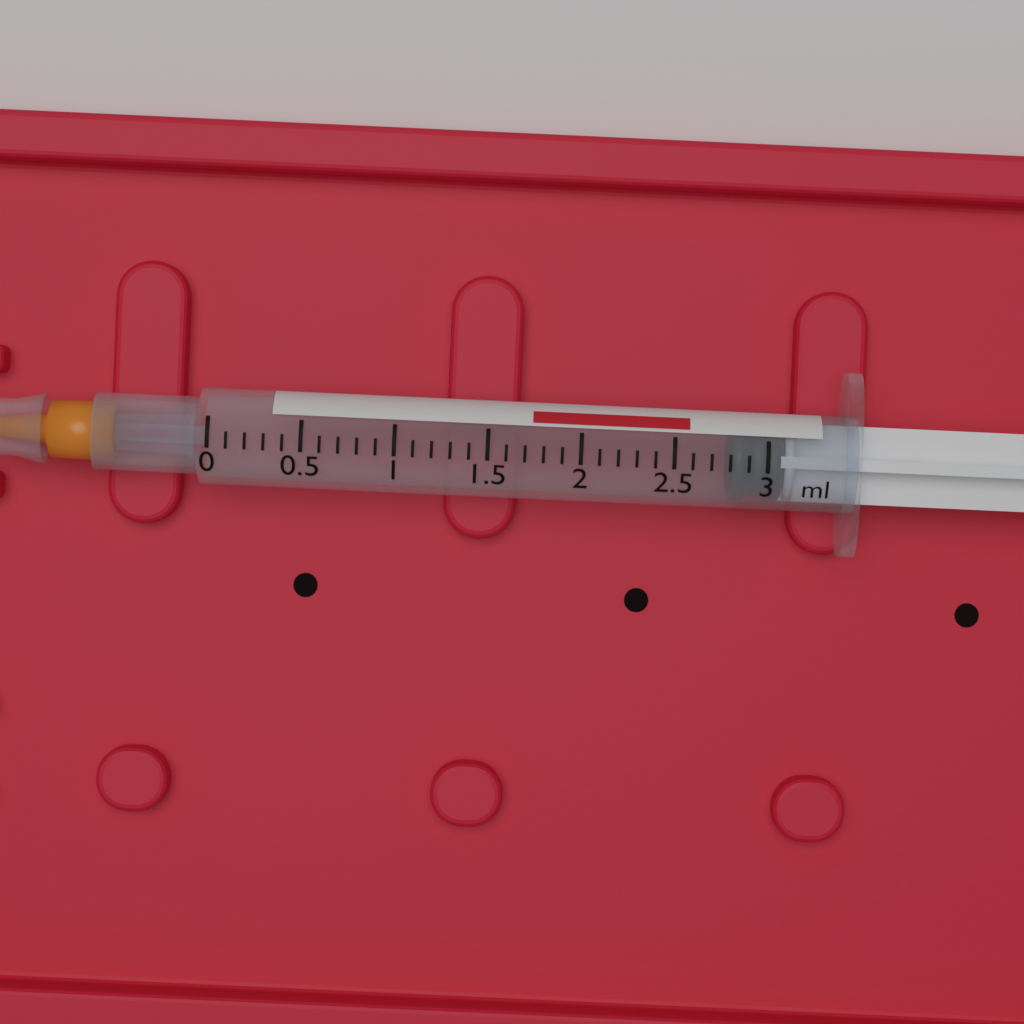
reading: 2.8 ml
